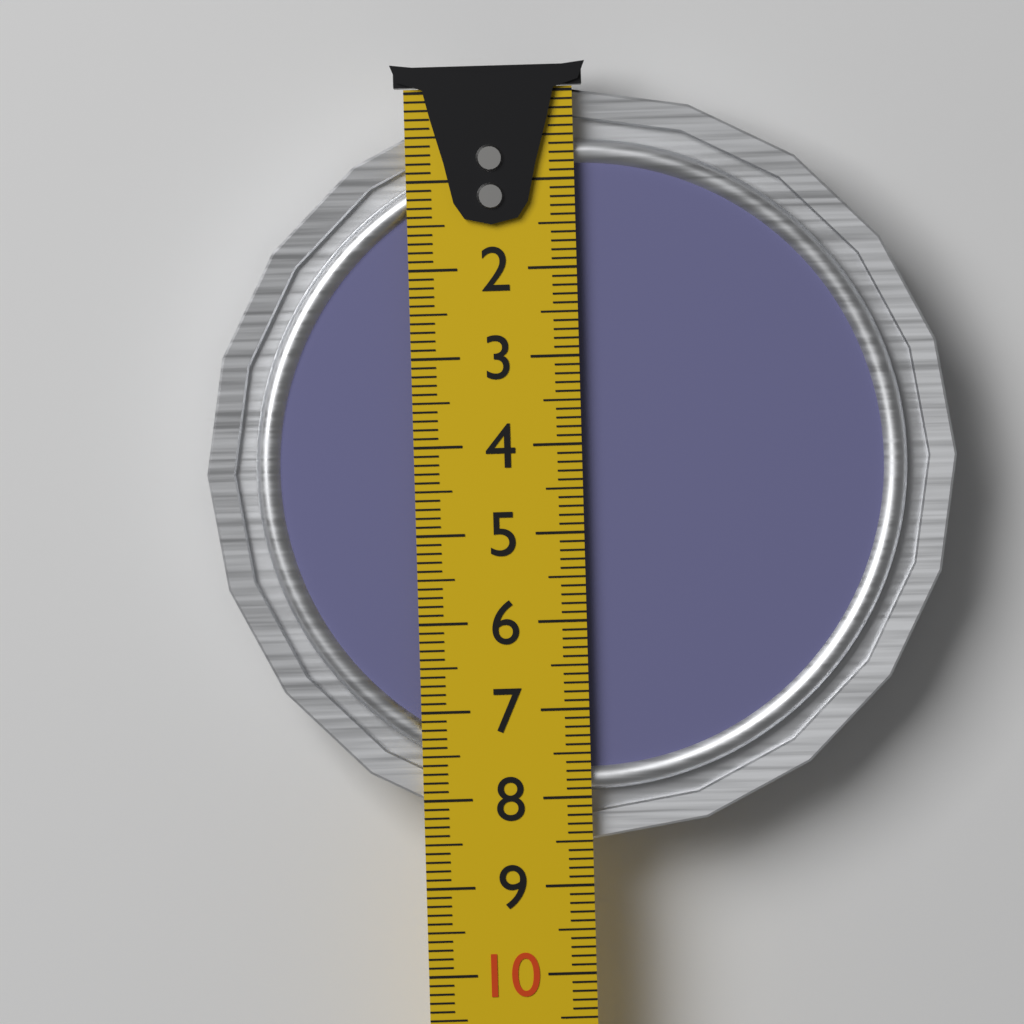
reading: 8.5 cm
